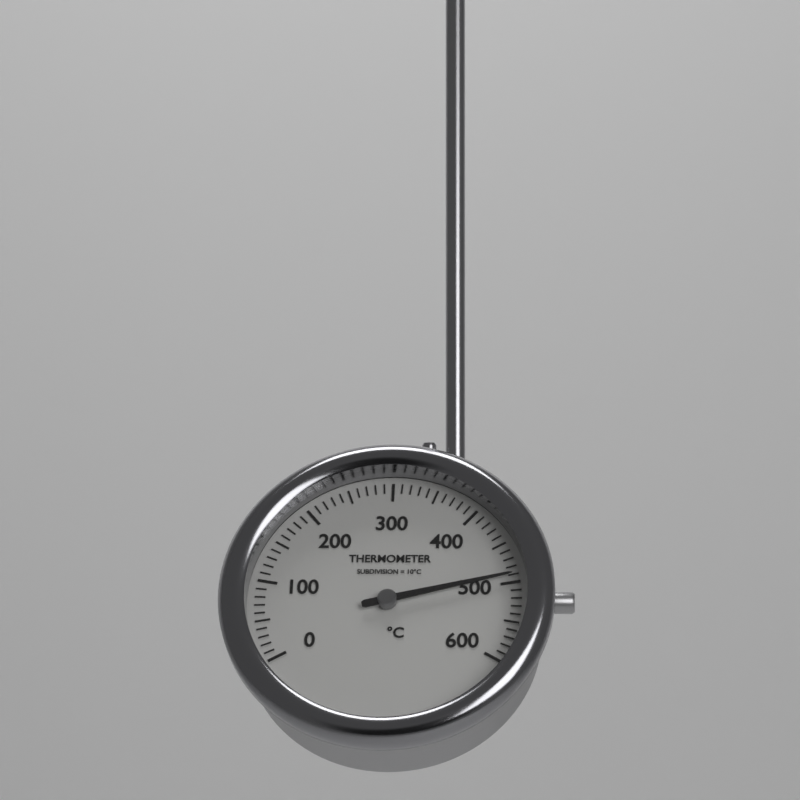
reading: 490 °C
